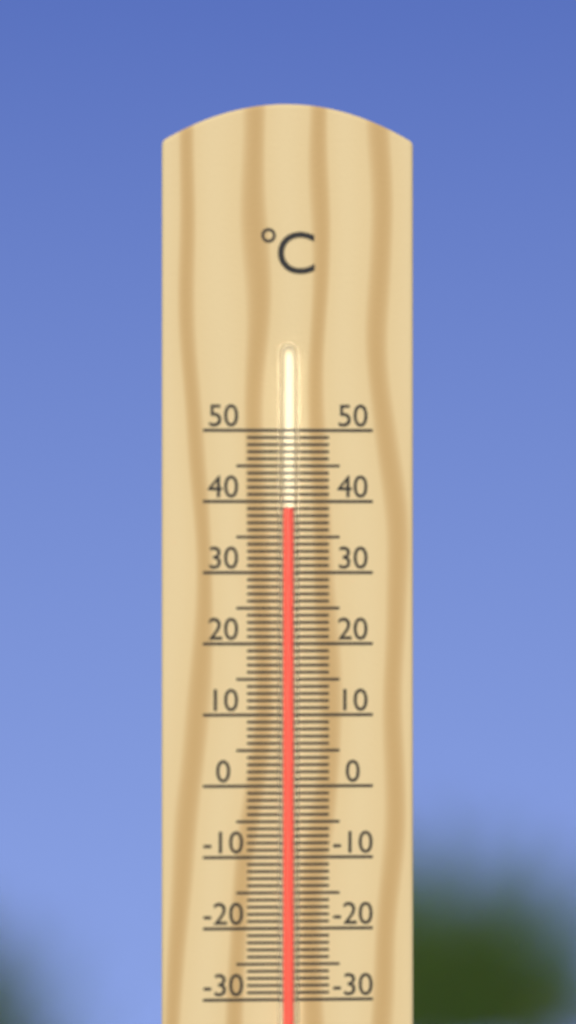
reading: 39 °C
